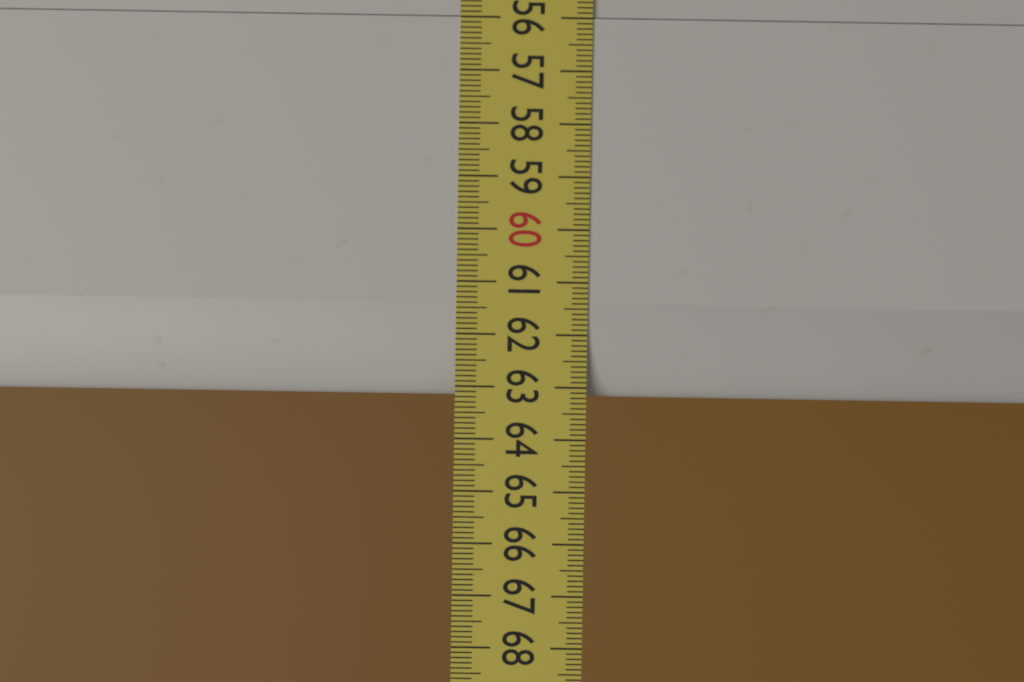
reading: 63.2 (no unit)
